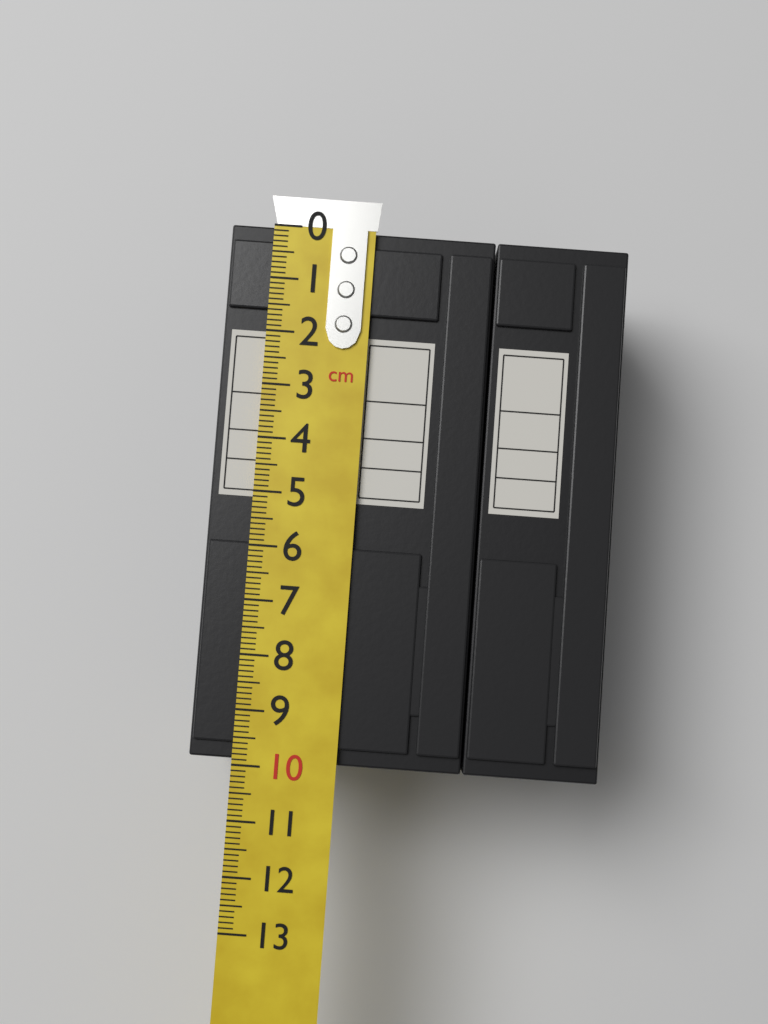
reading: 9.9 cm
